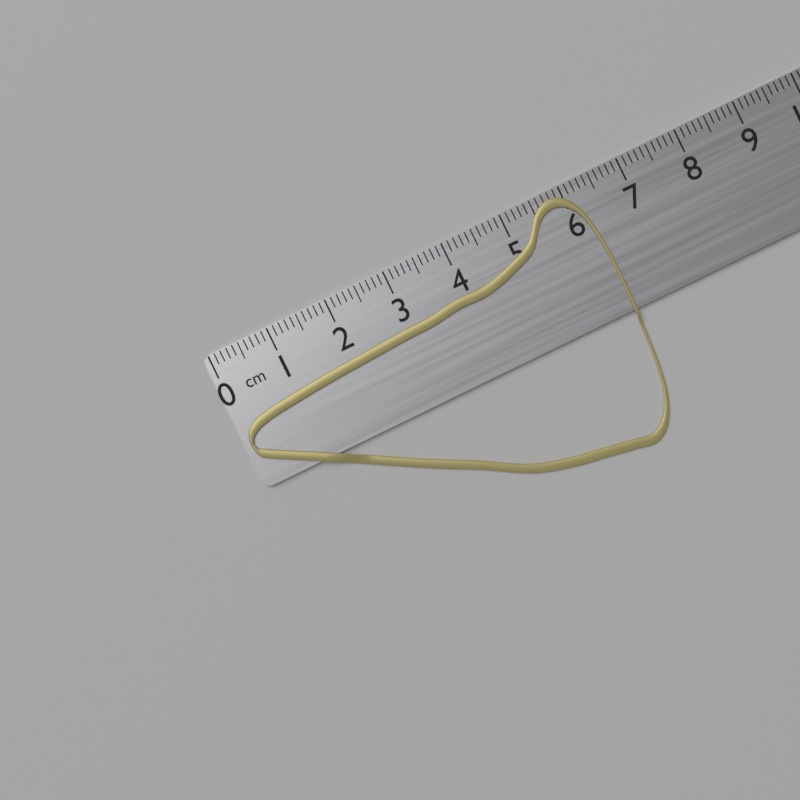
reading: 6.3 cm
